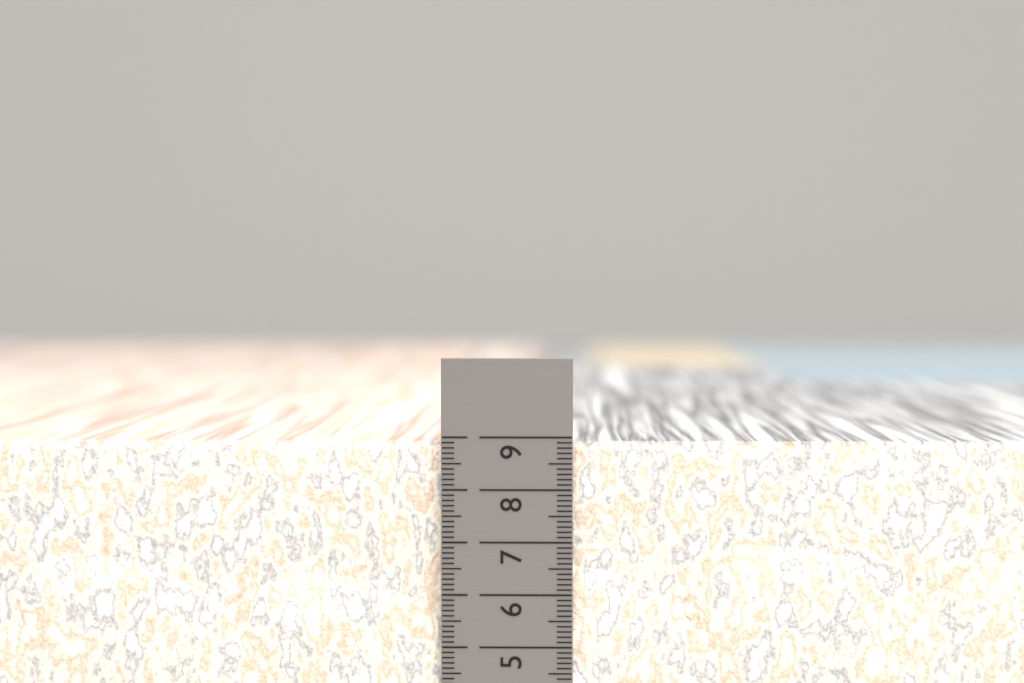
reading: 8.9 cm
